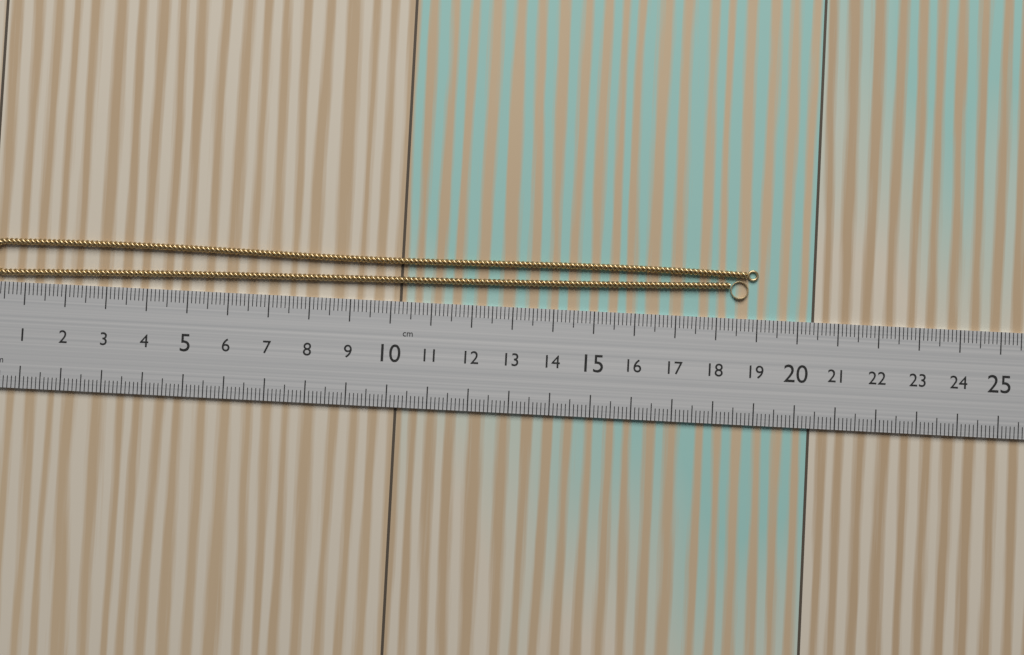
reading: 19.0 cm
